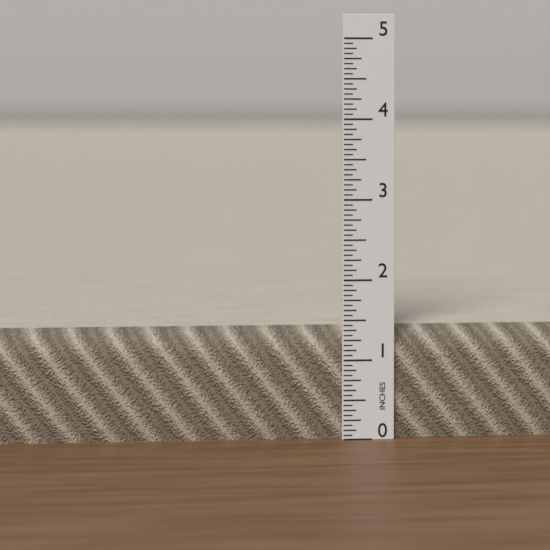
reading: 1.3750 in
